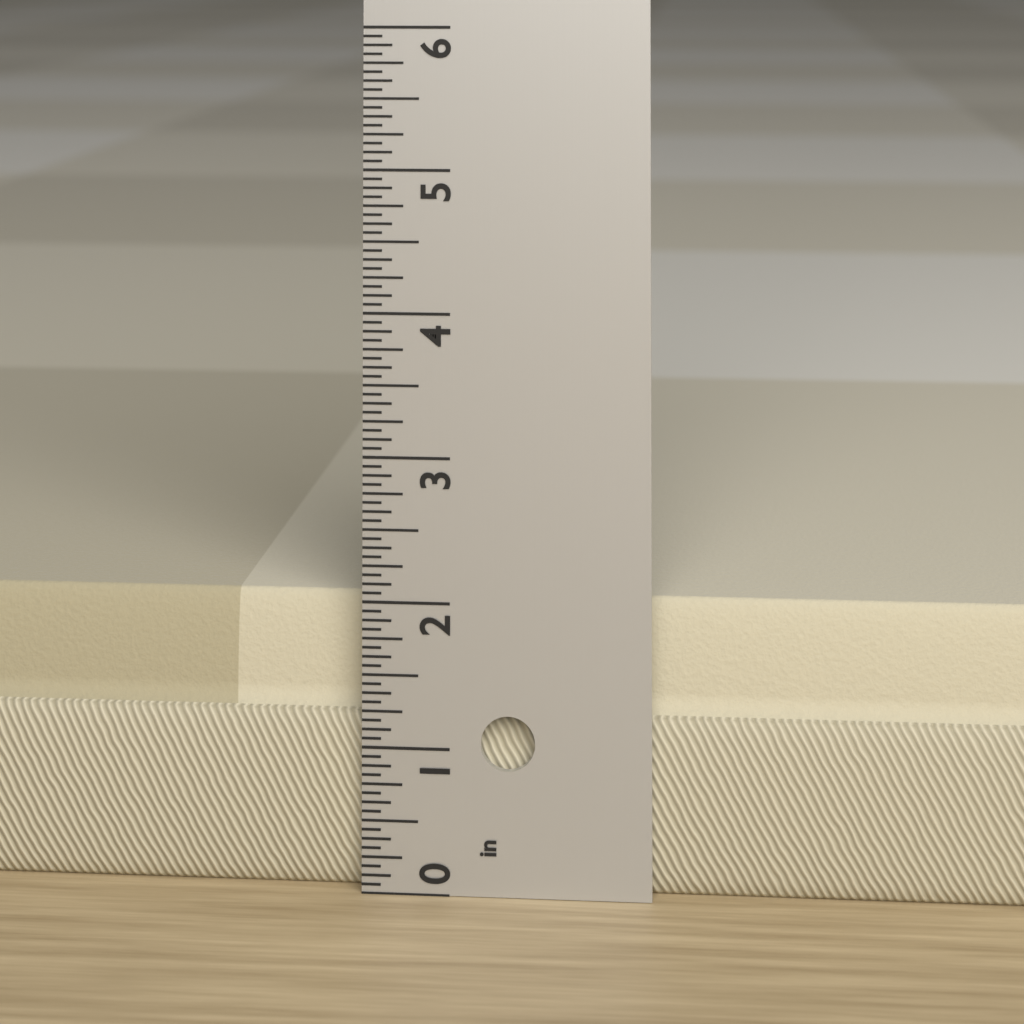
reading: 2.0000 in
